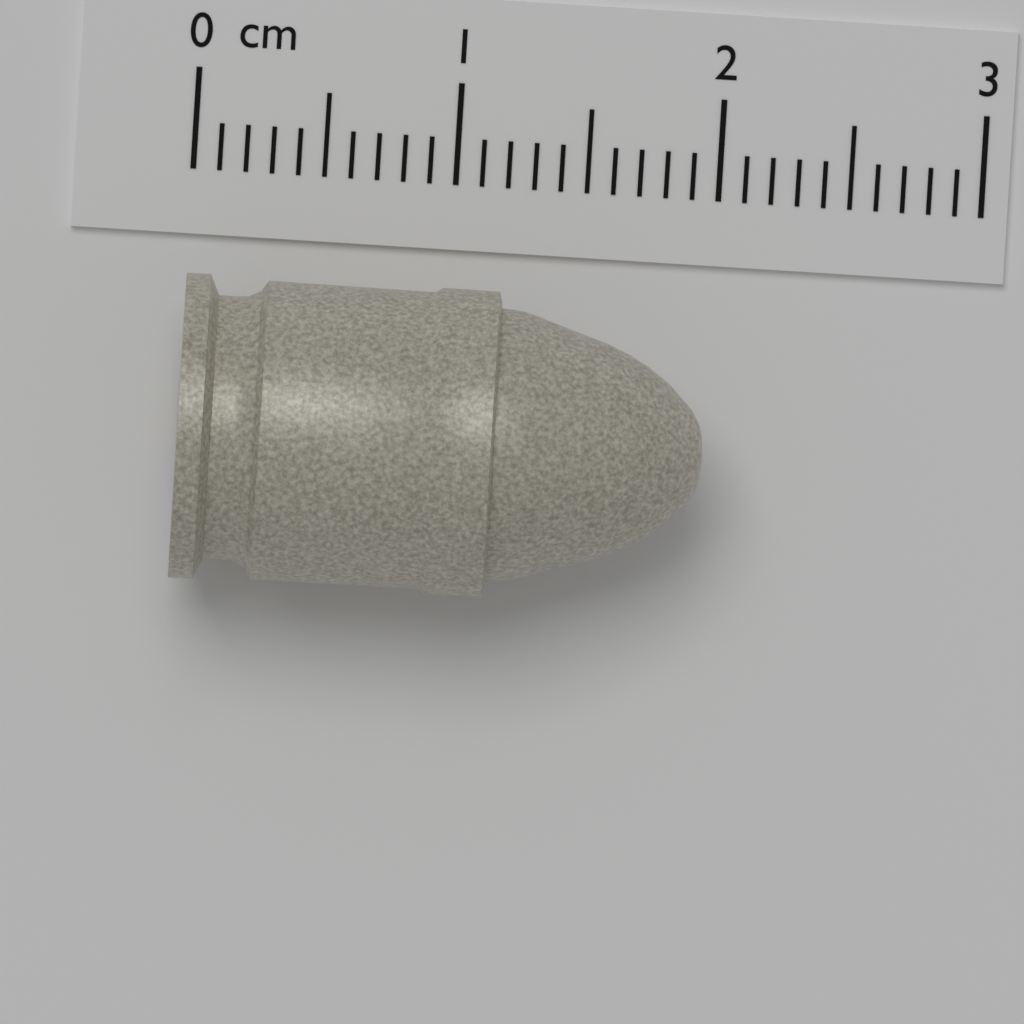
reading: 2.0 cm
